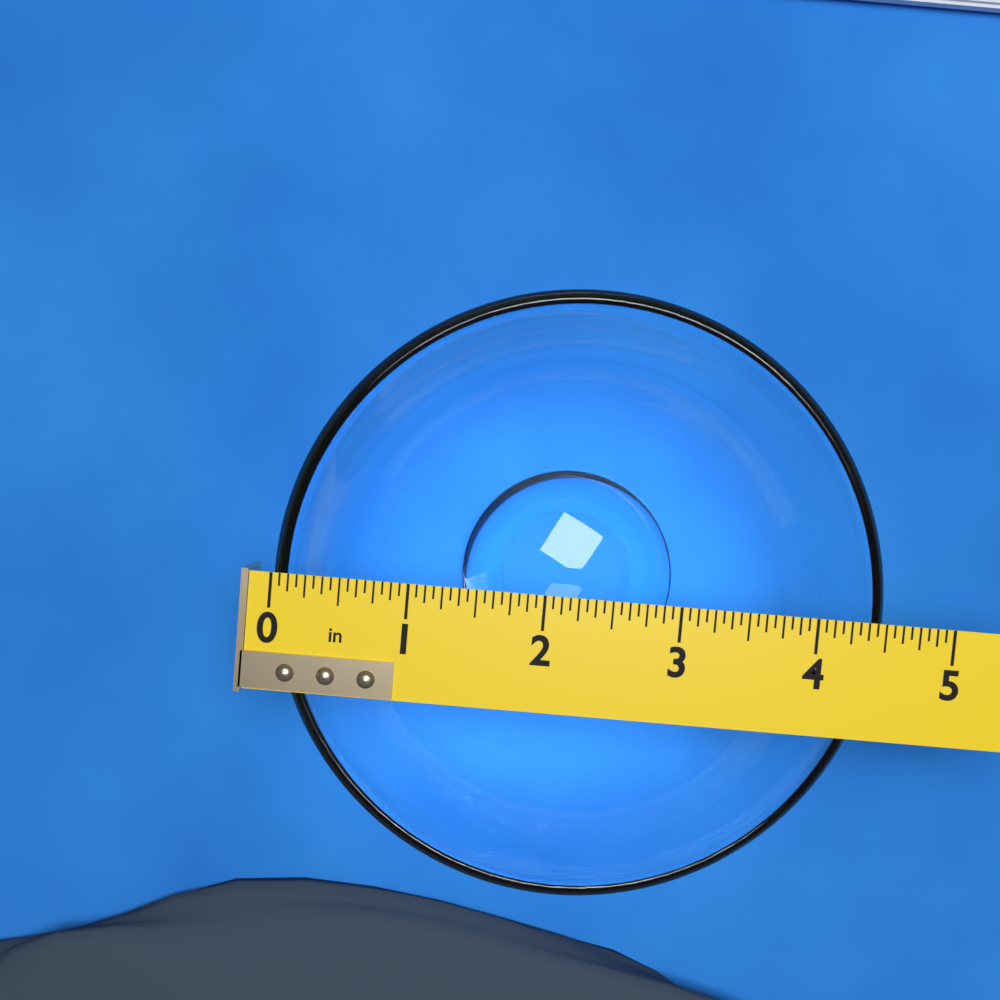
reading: 4.5000 in
